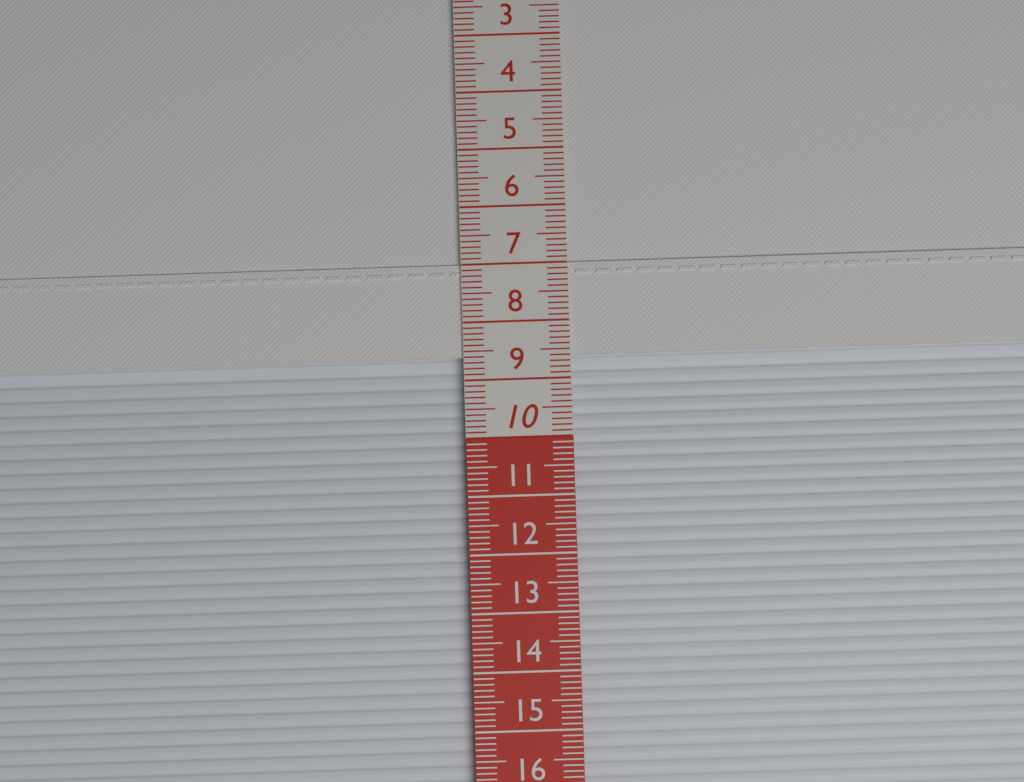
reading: 8.6 cm
